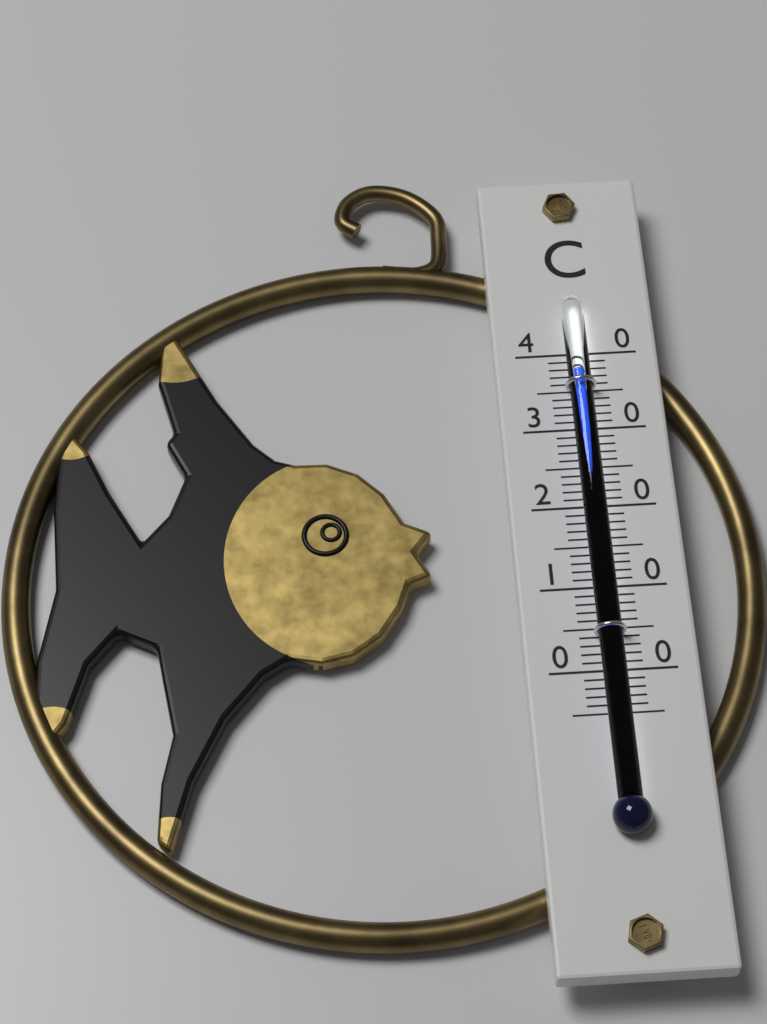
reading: 37 °C
